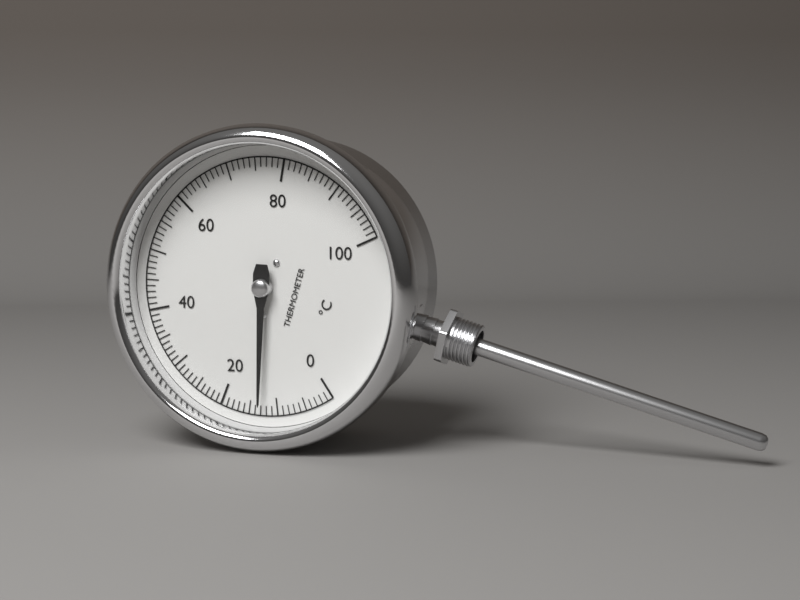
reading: 13 °C
